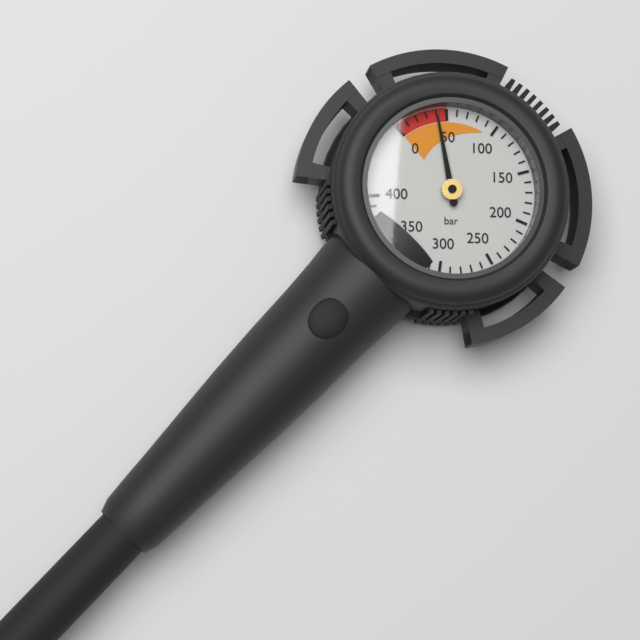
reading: 40 bar
